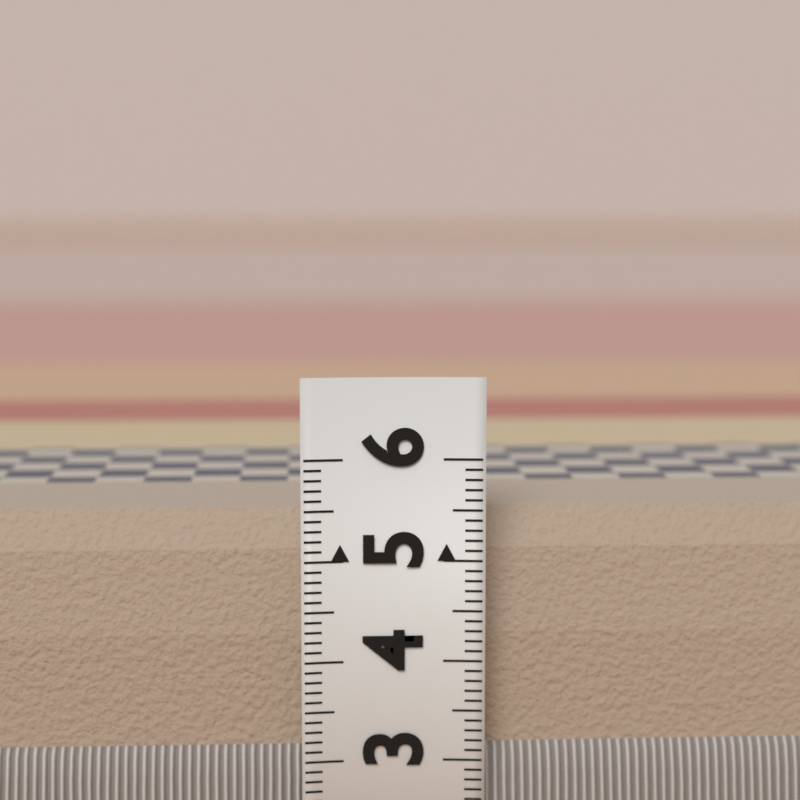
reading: 5.6 (no unit)
